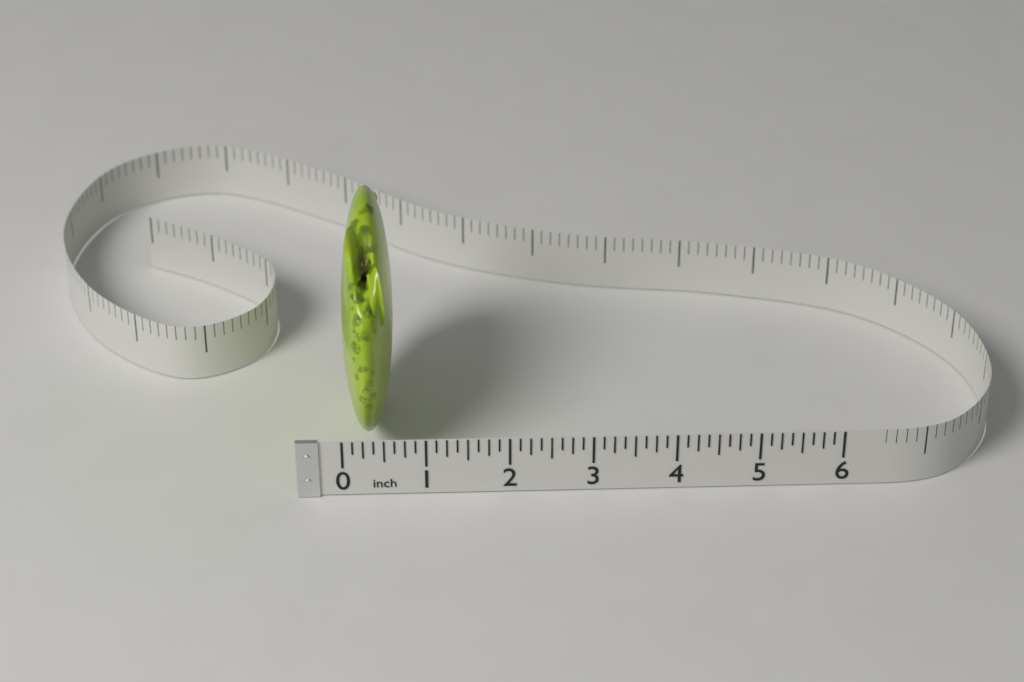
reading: 0.625 in
